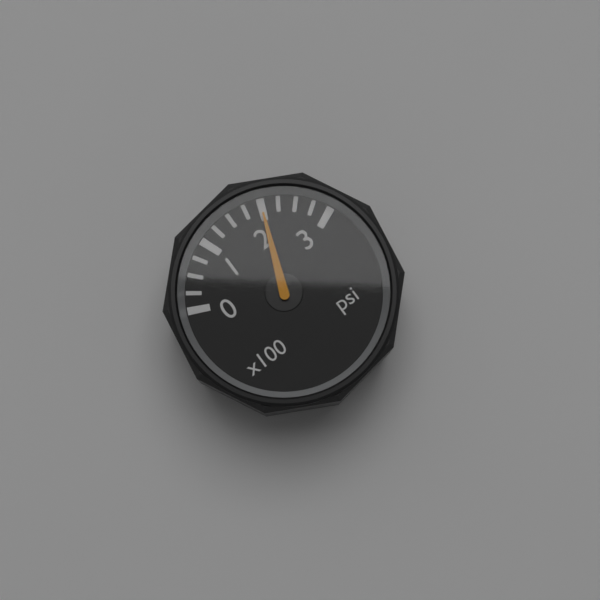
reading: 200 psi
